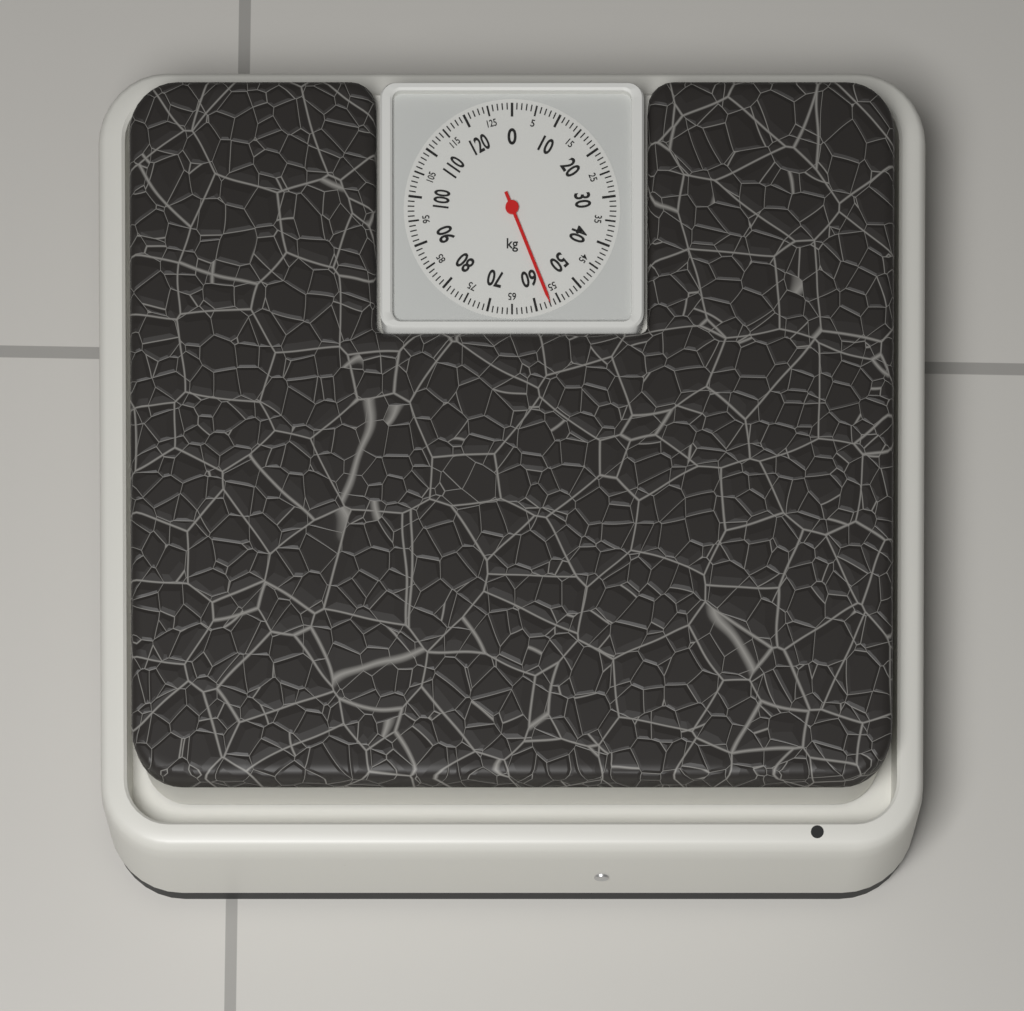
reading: 57 kg
